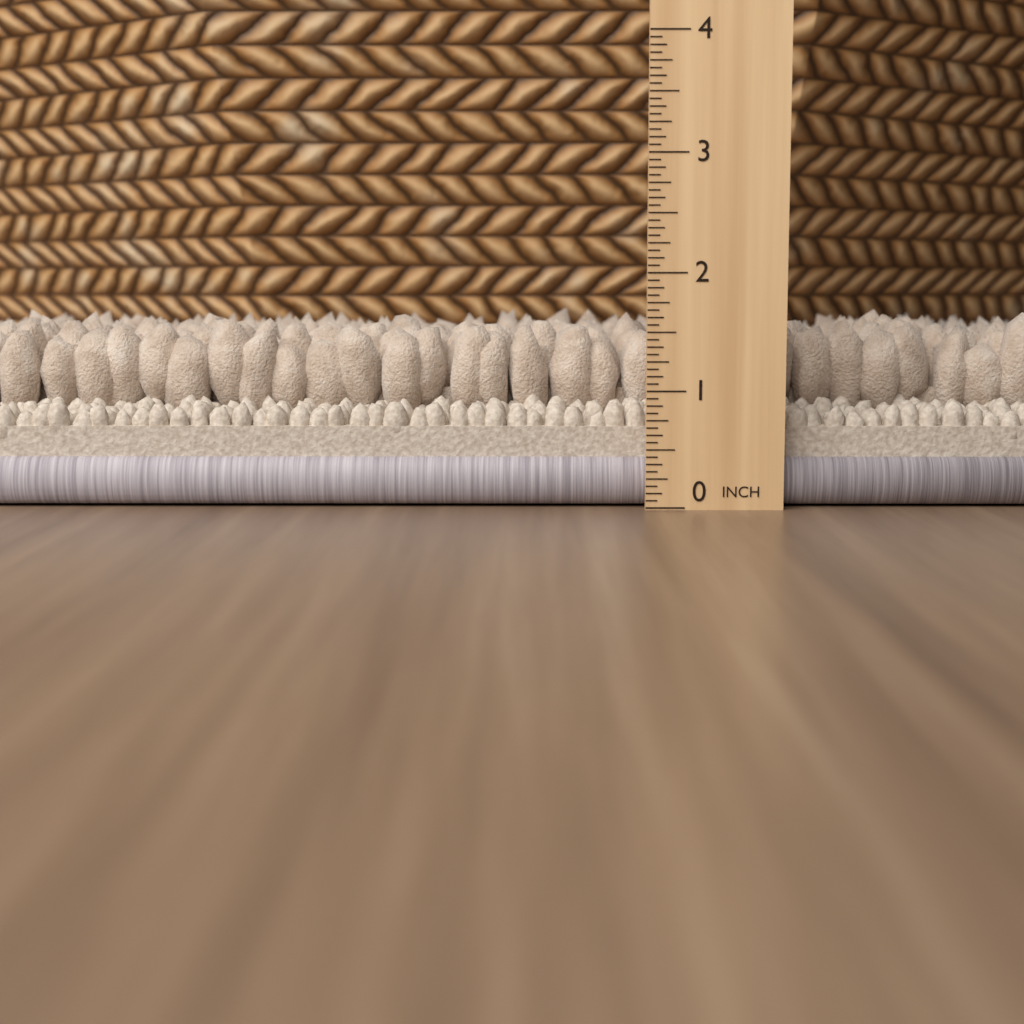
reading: 1.6875 in
